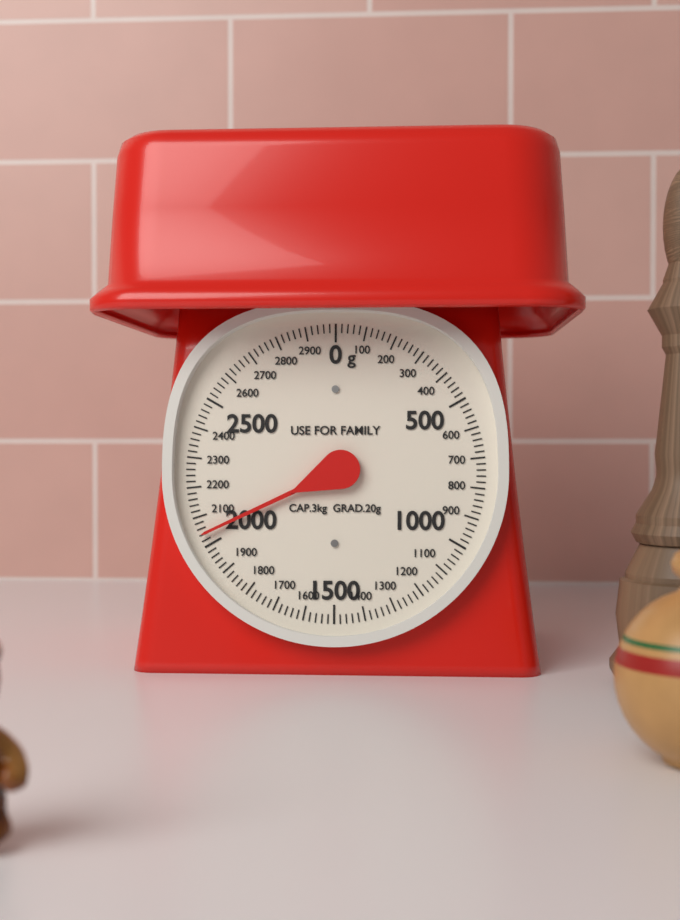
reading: 2040 g
